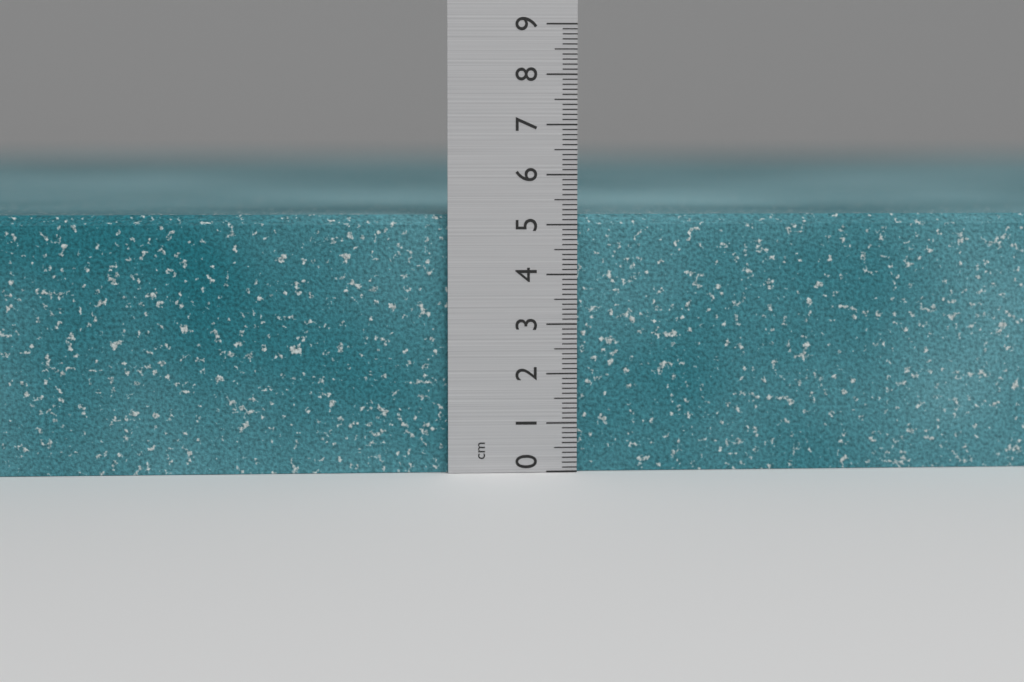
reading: 5.2 cm
